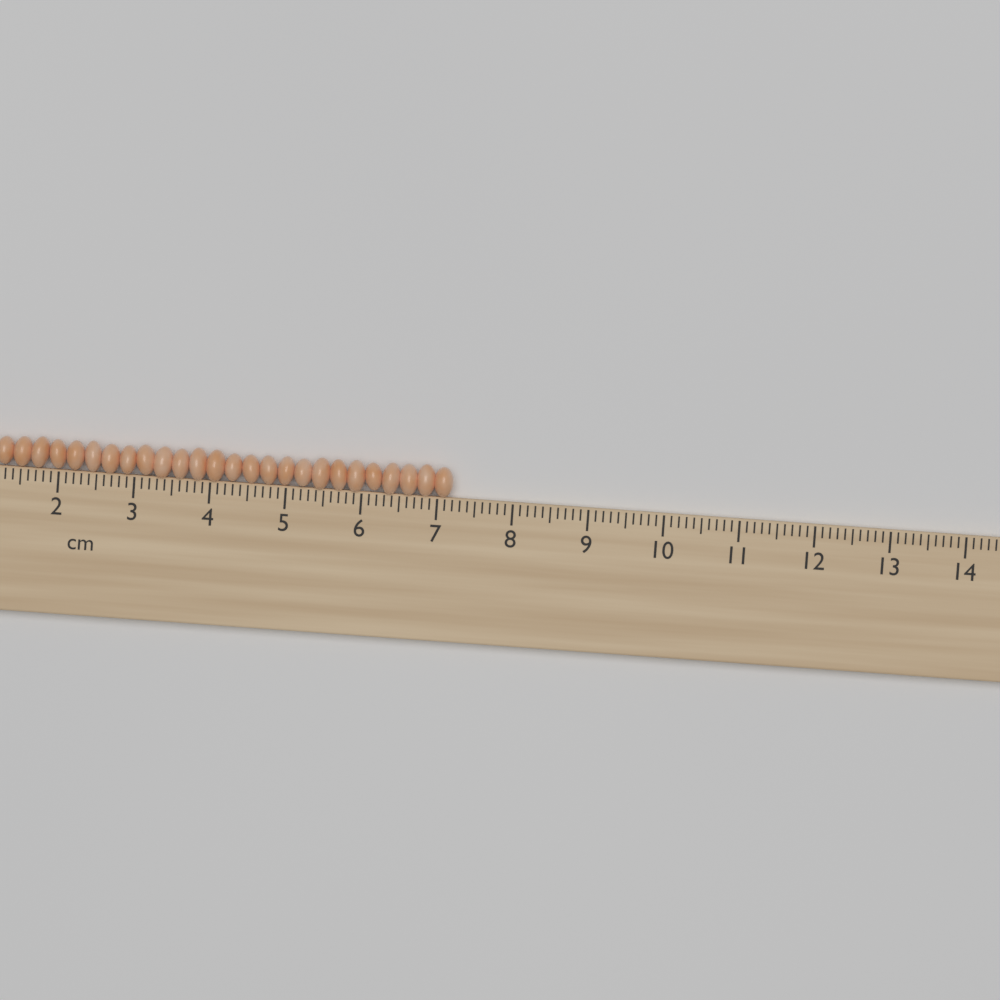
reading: 7.2 cm
